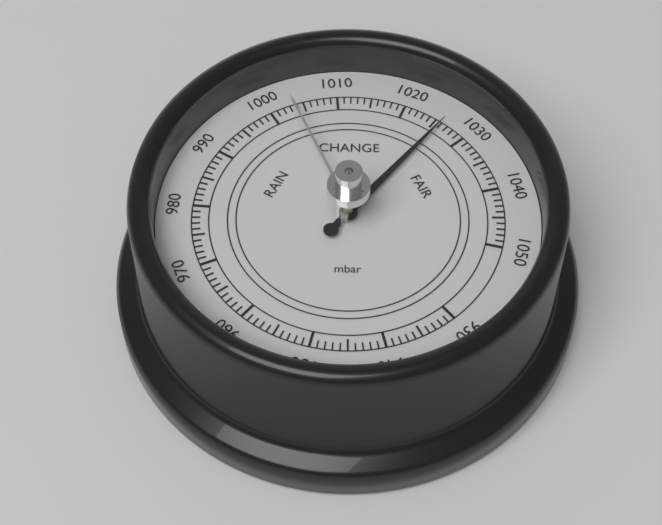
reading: 1026 mbar
